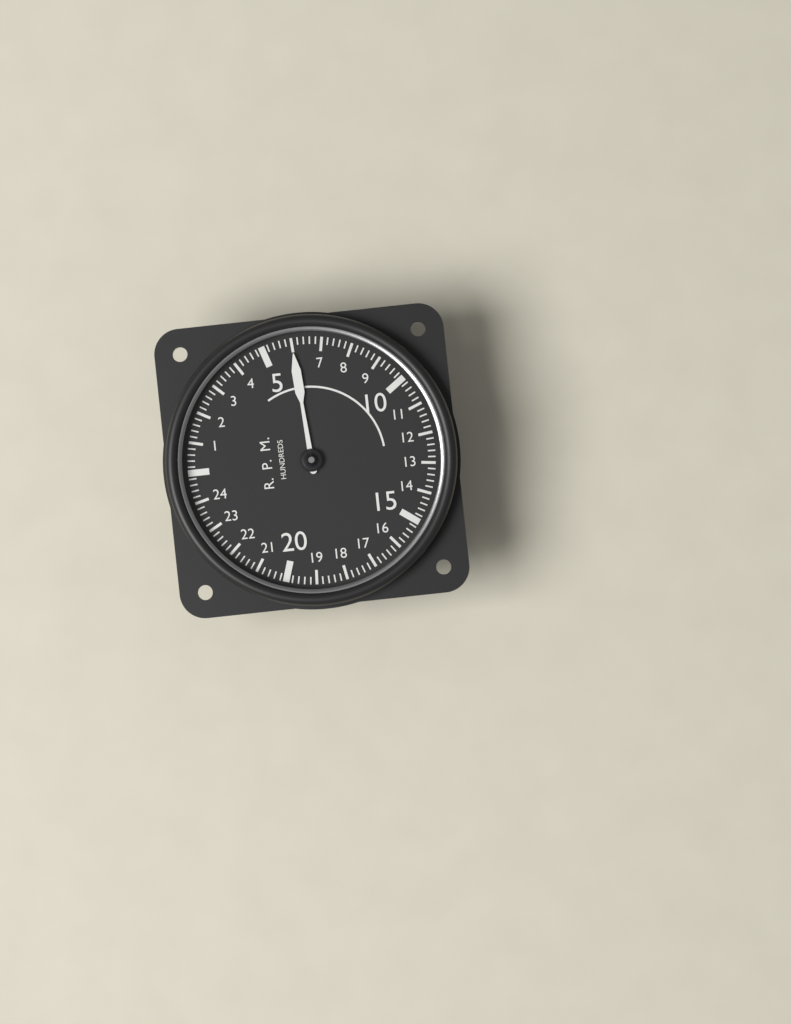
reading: 6.0 RPM x100
